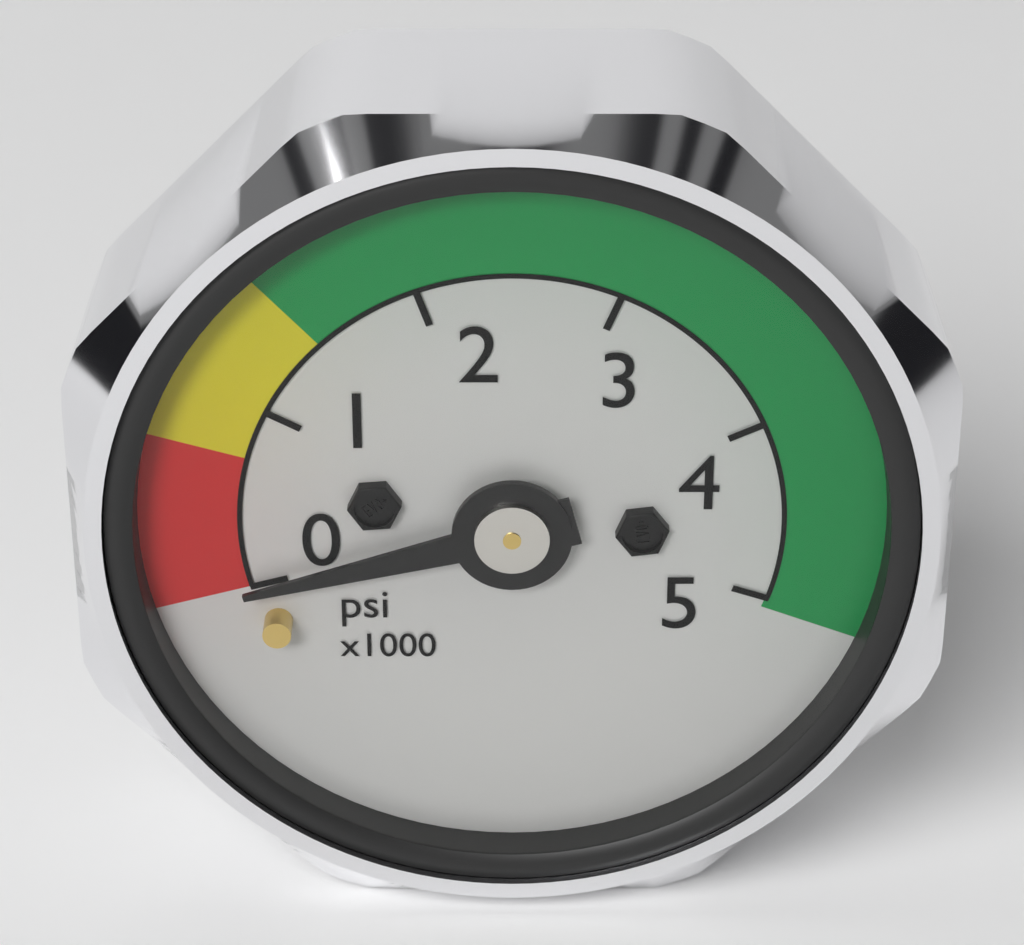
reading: 0 psi
